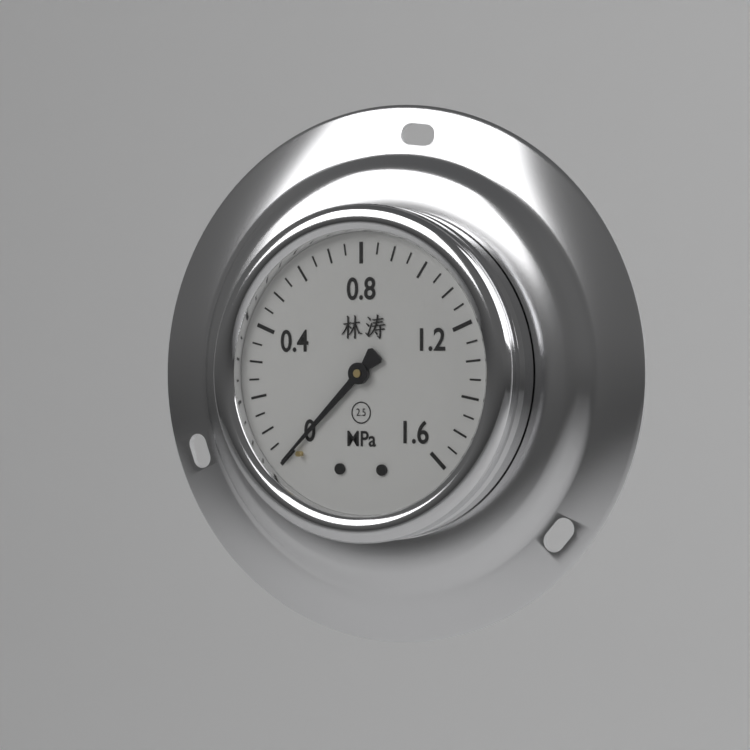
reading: 0.00 MPa
